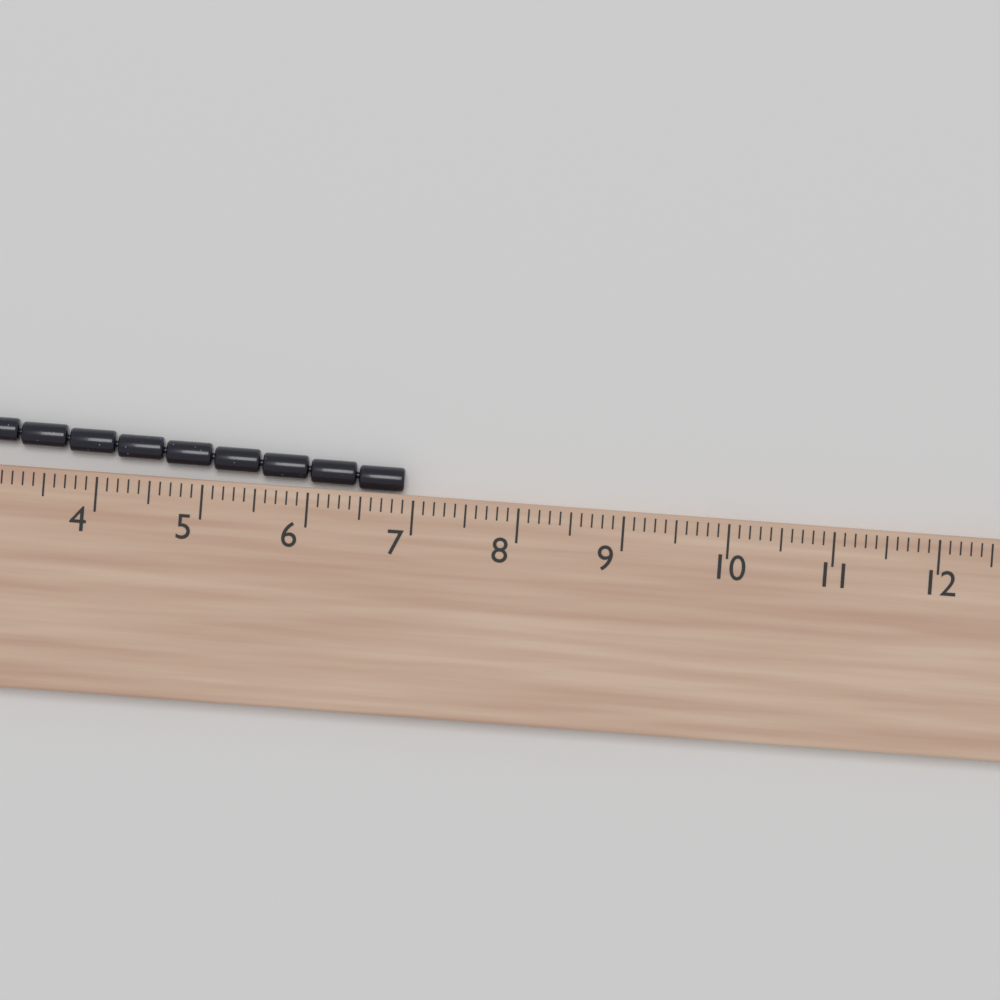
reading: 6.9 cm
